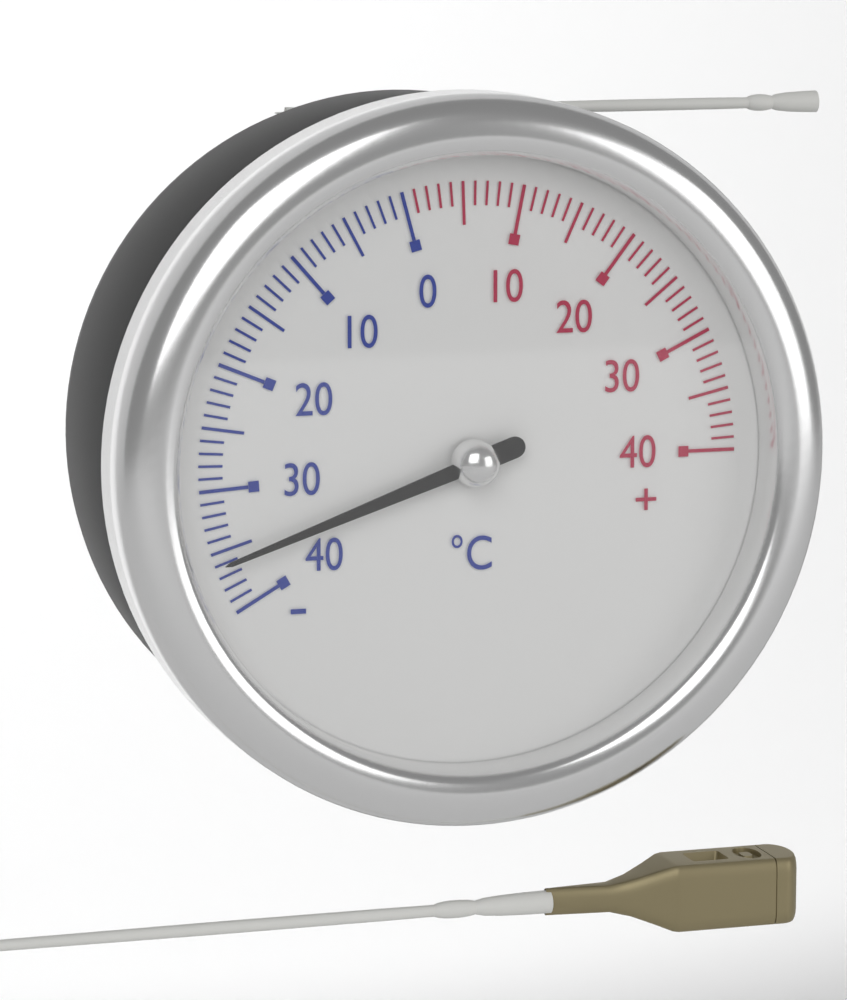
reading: -36 °C
